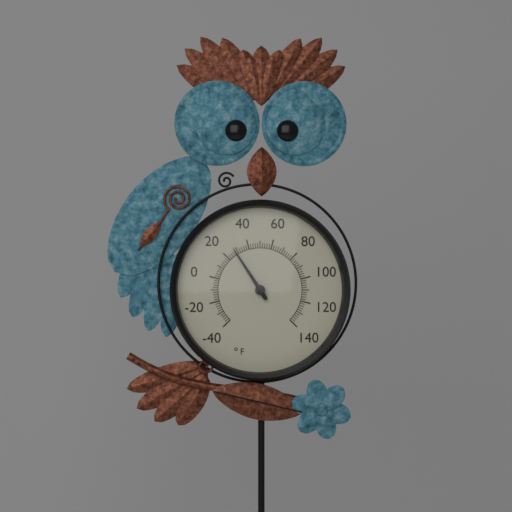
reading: 28 °F
